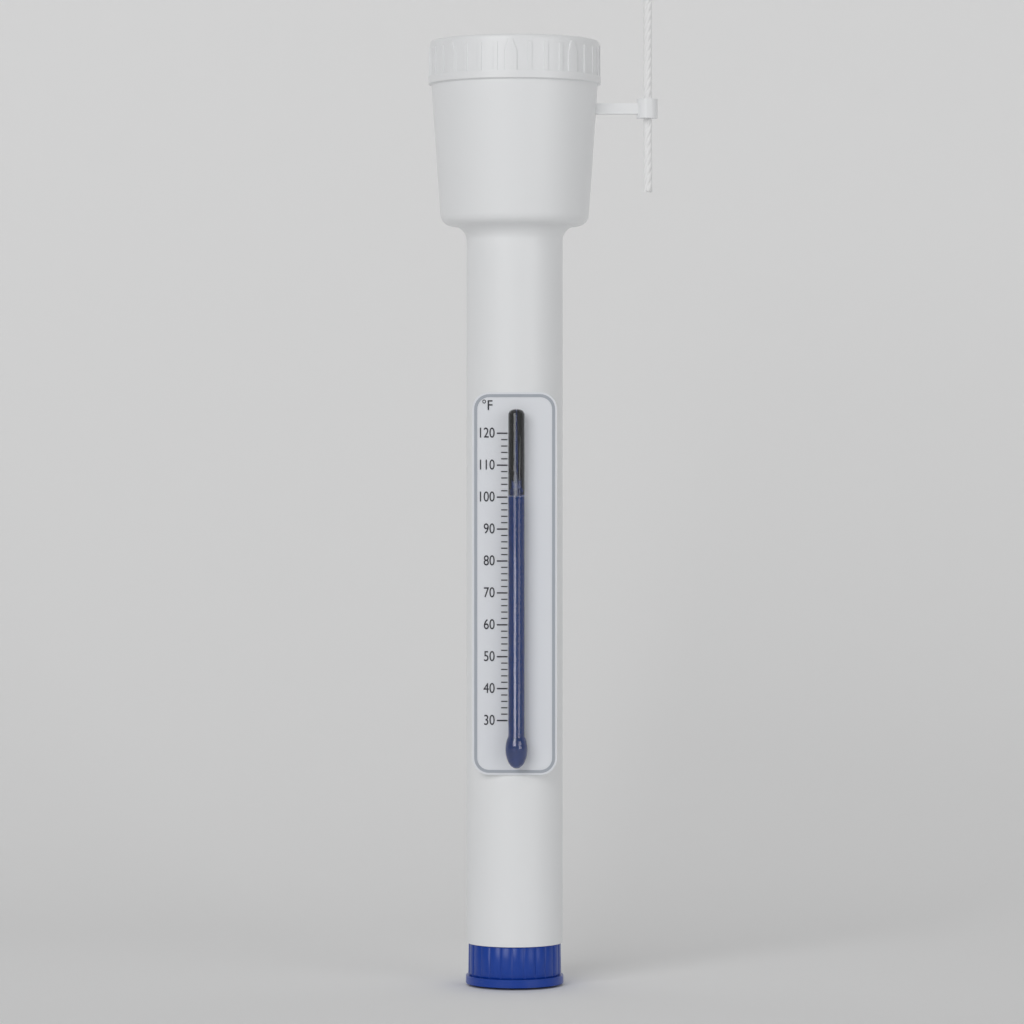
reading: 100 °F
